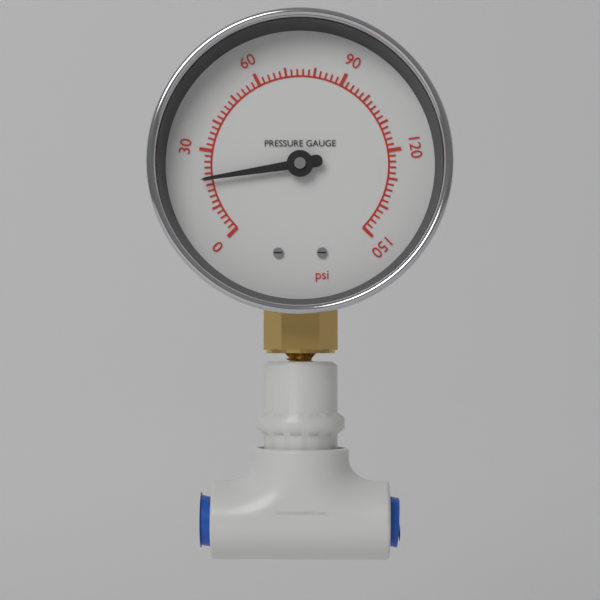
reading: 20 psi
